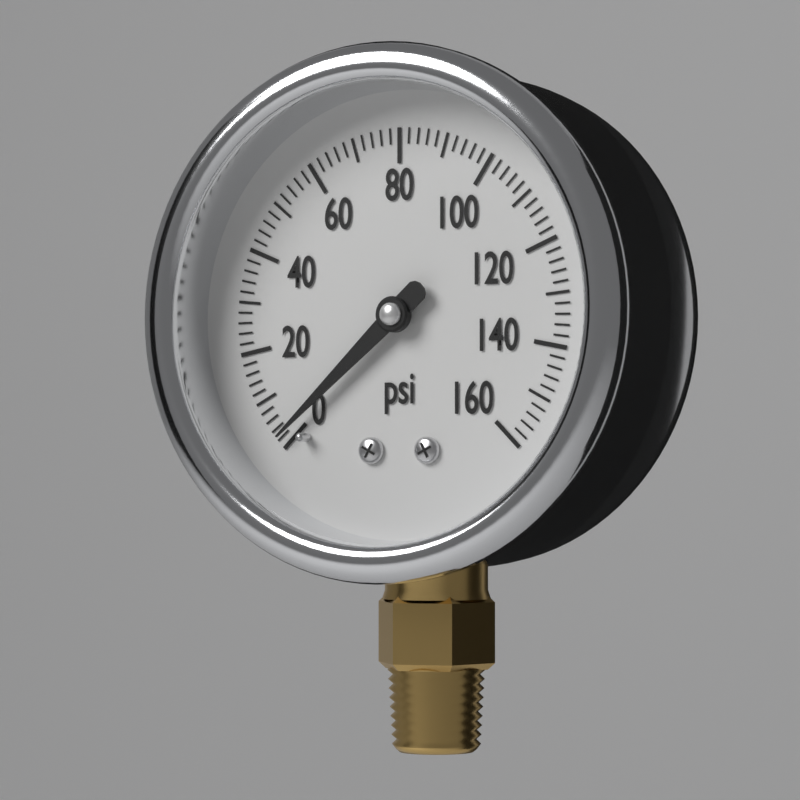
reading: 2 psi
